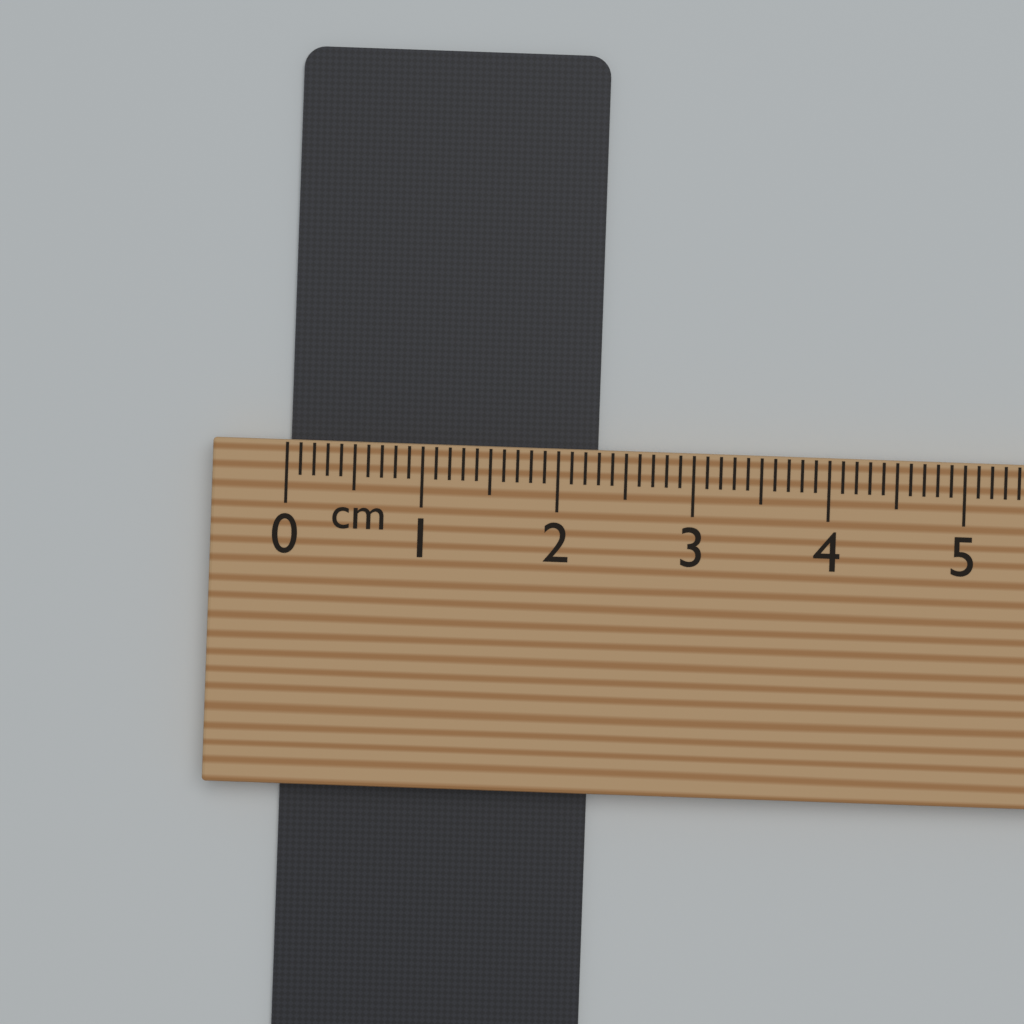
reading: 2.3 cm
